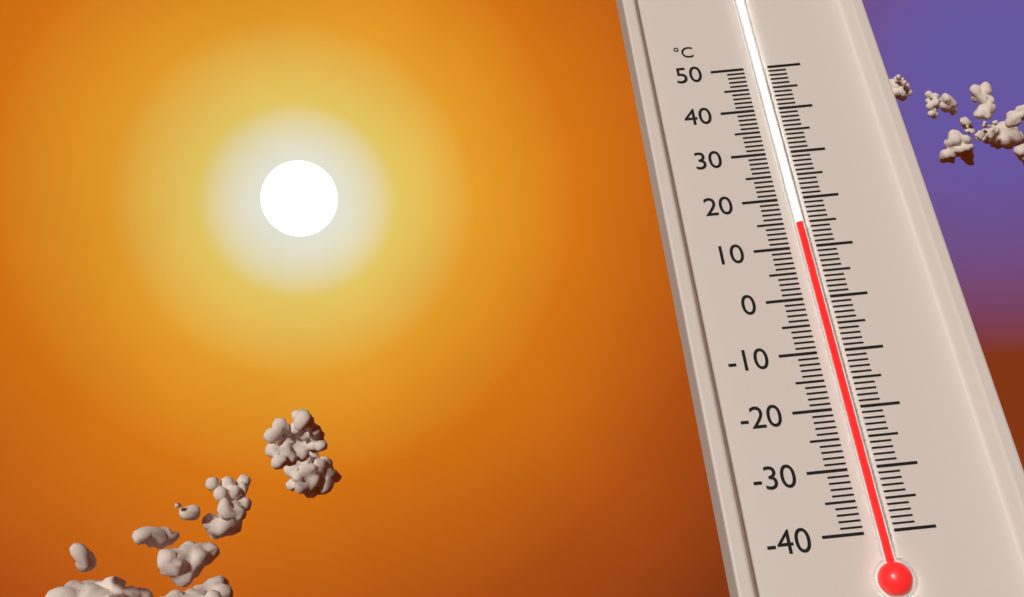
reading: 14 °C
